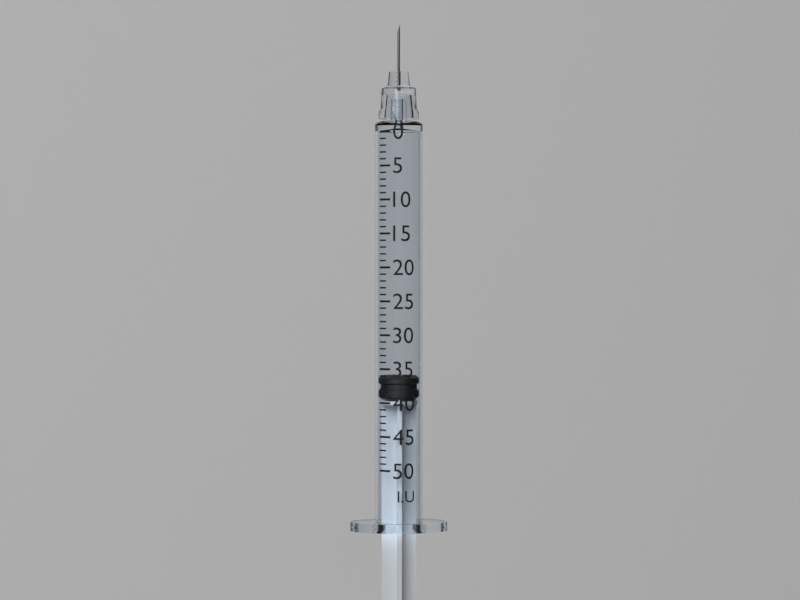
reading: 36 I.U.
